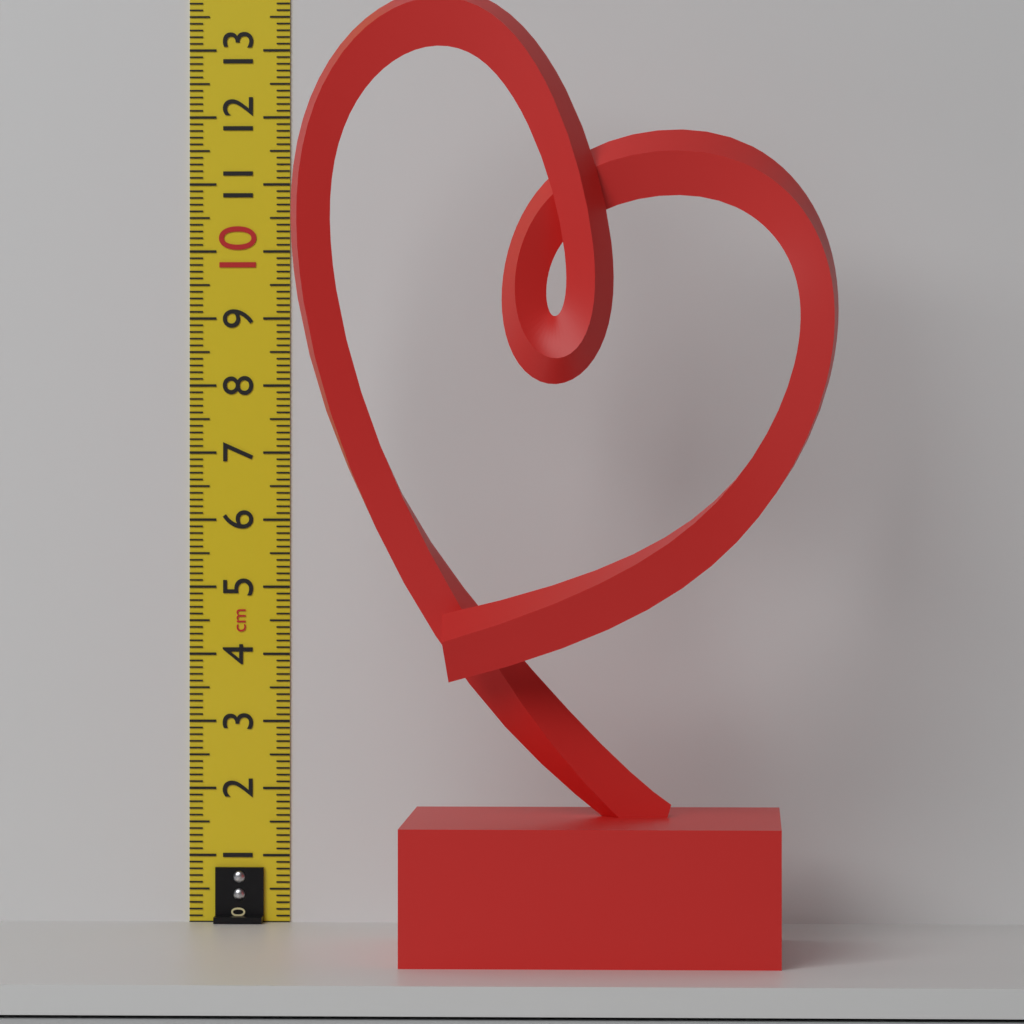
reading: 13.5 cm
